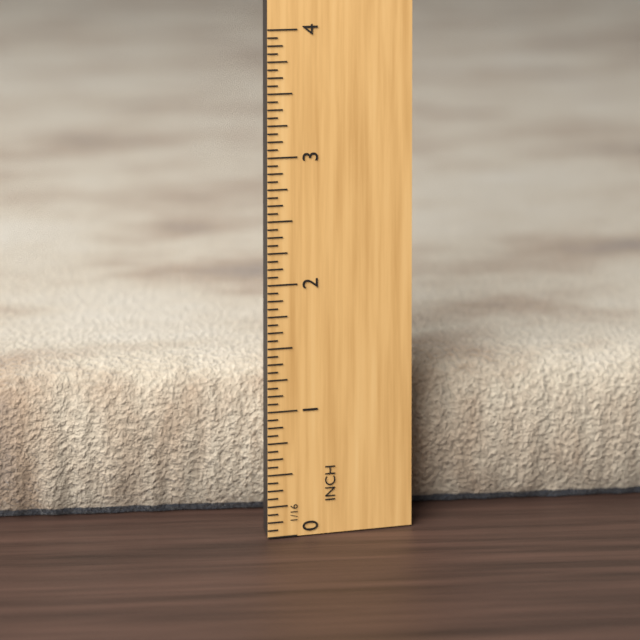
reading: 1.1875 in
